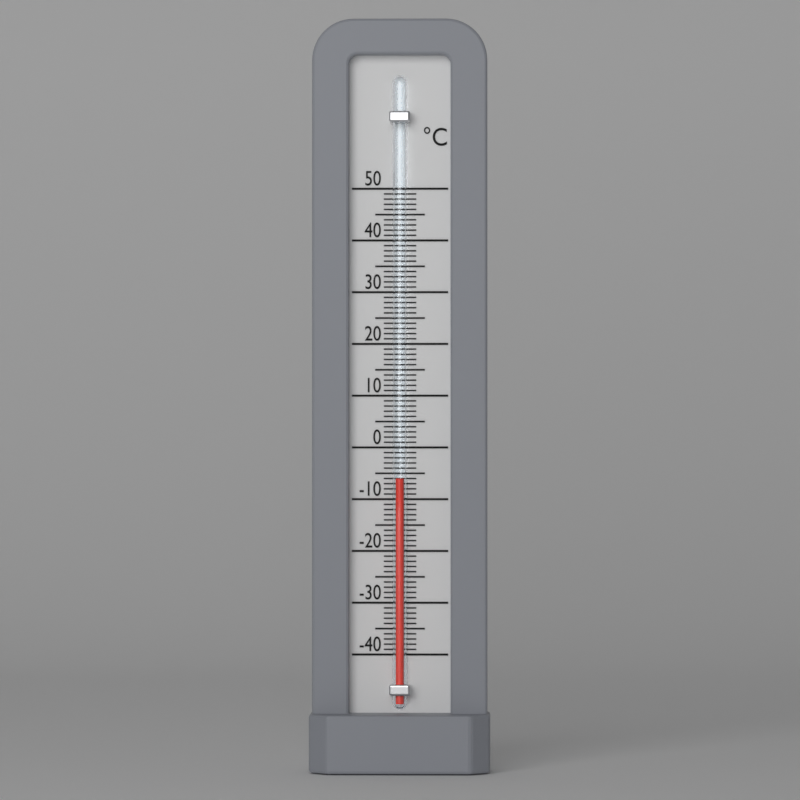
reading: -6 °C
